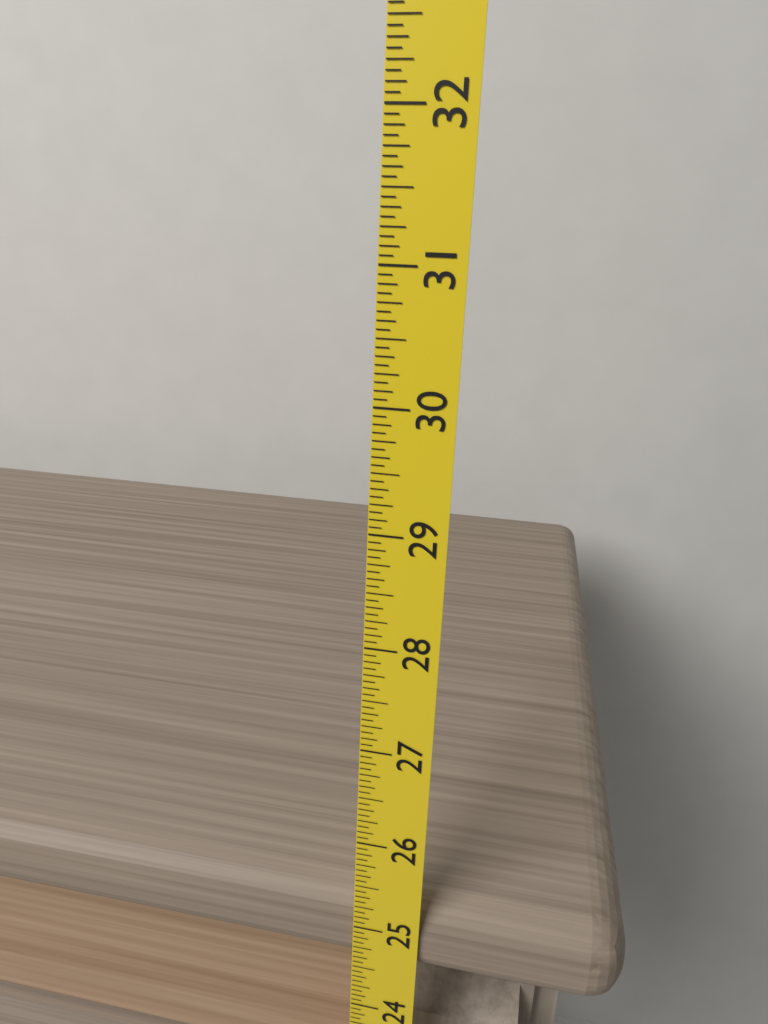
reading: 25.3125 (no unit)
